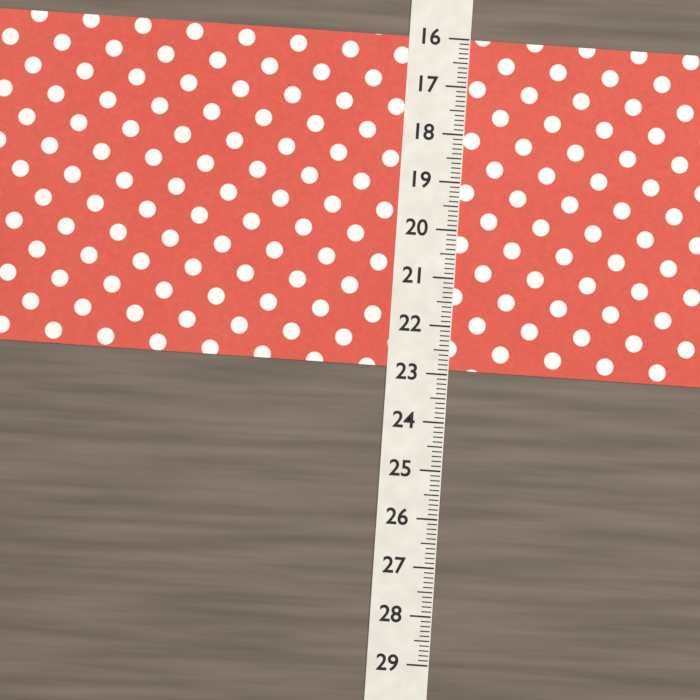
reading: 22.9 (no unit)
